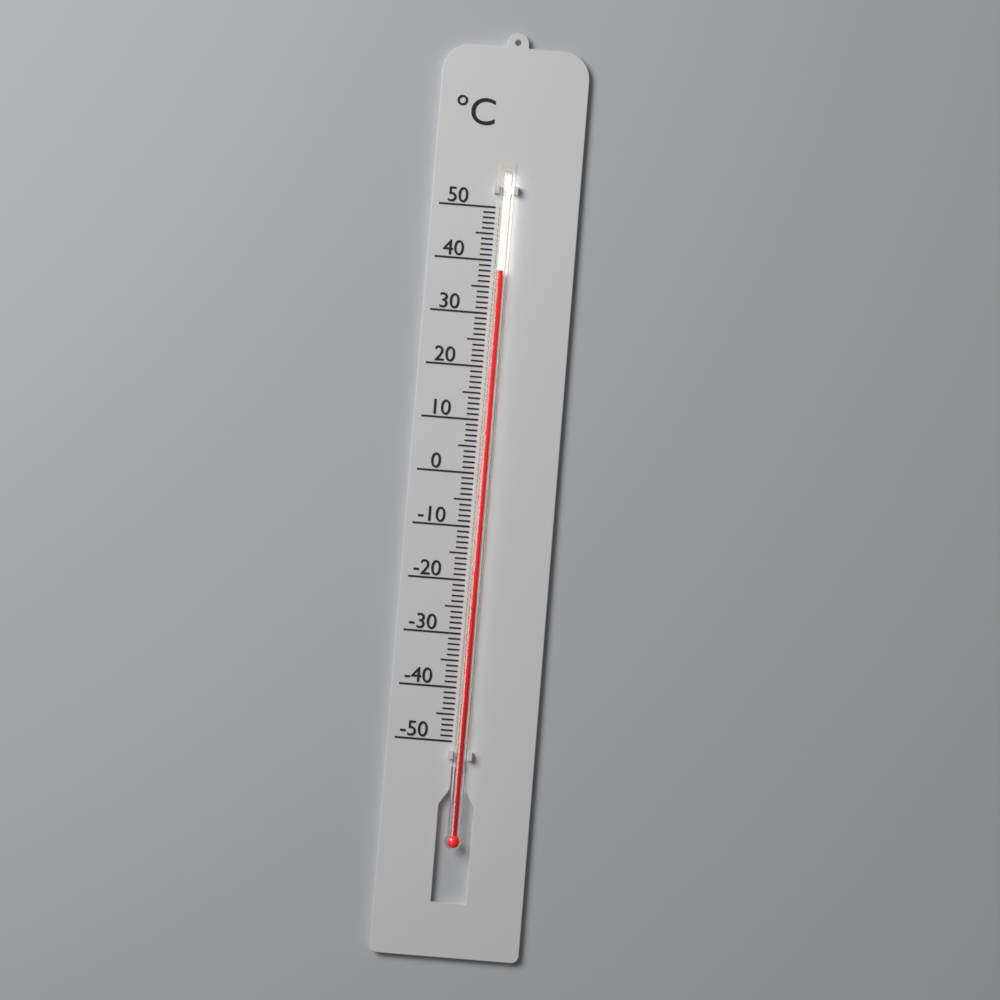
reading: 38 °C
